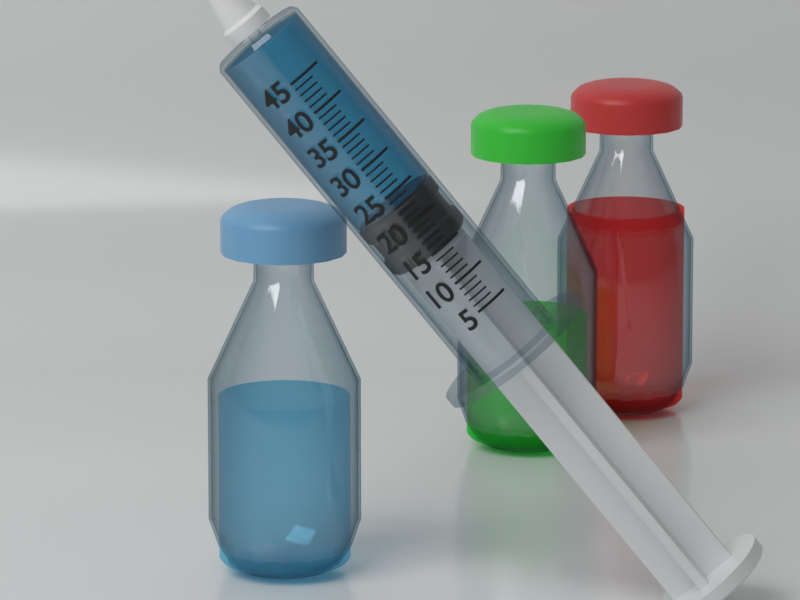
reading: 23 (no unit)
